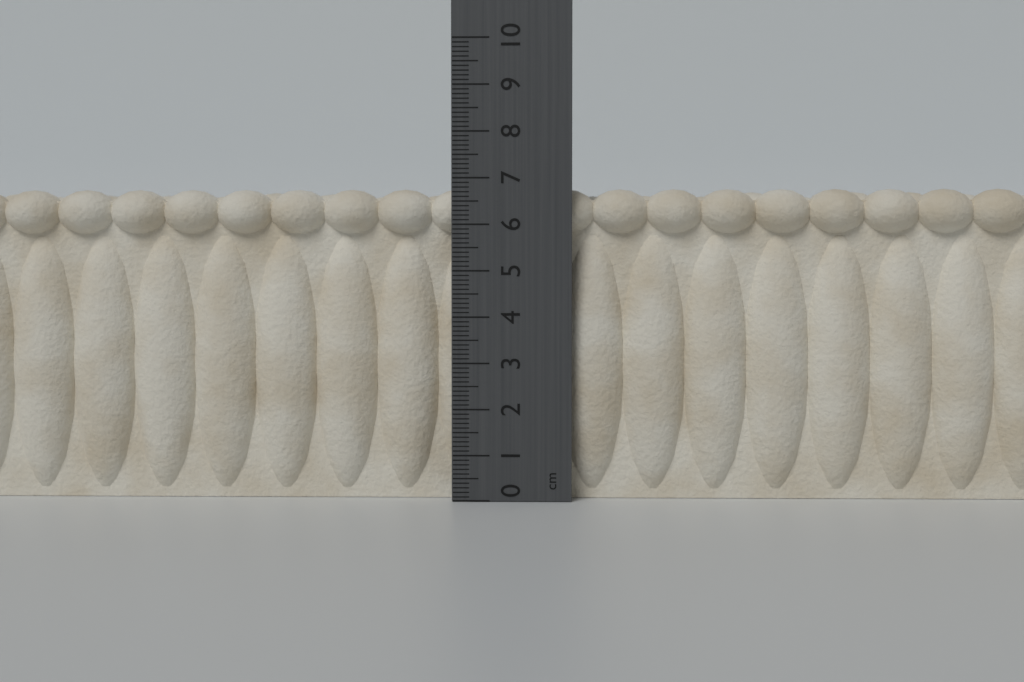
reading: 6.8 cm
